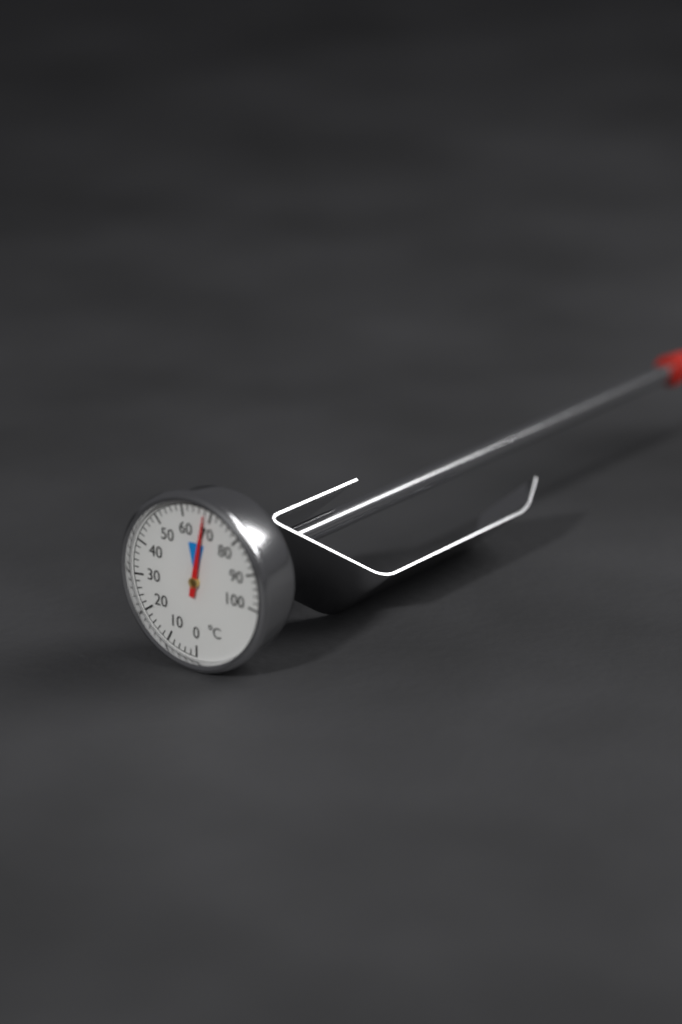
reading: 68 °C
